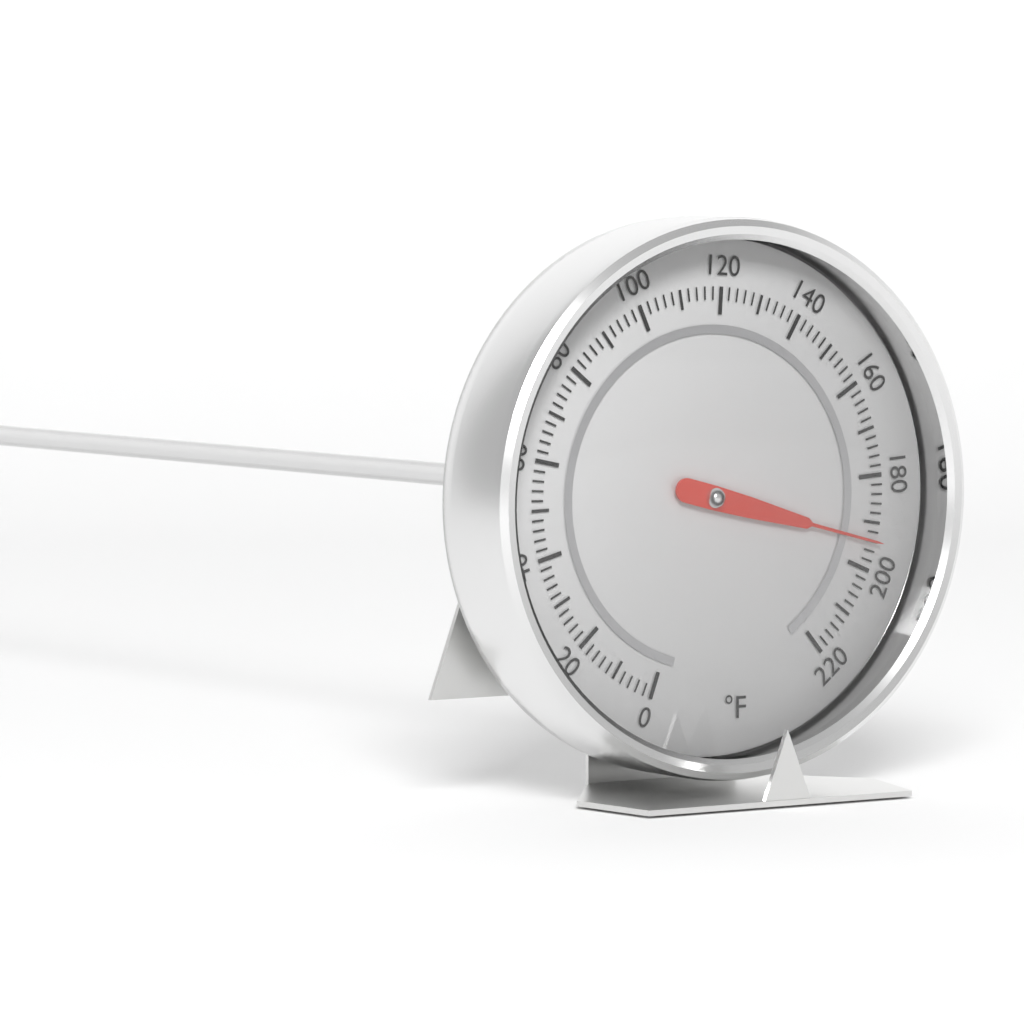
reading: 194 °F
